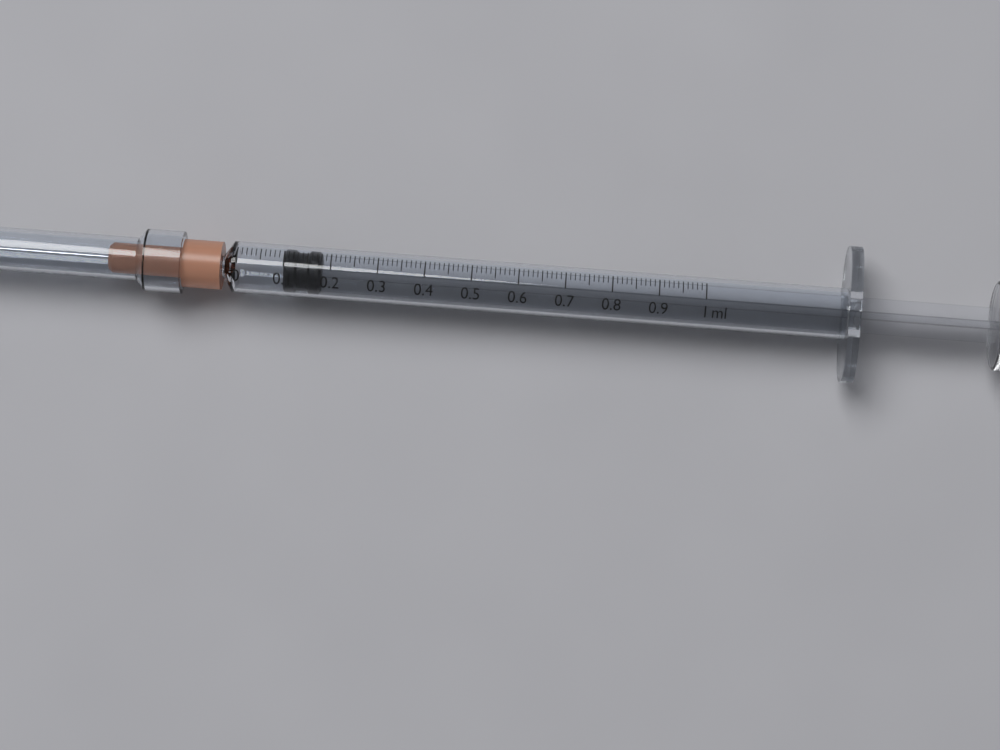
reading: 0.10 ml
